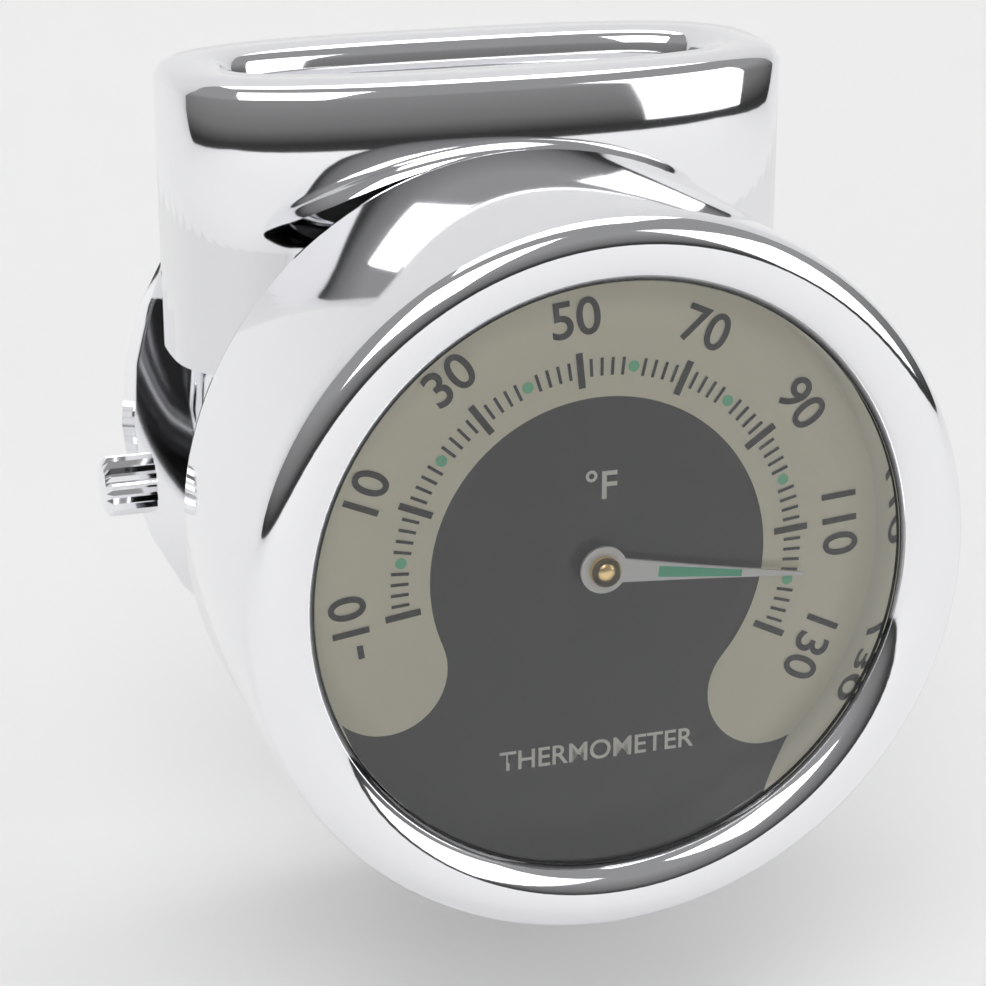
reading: 118 °F
